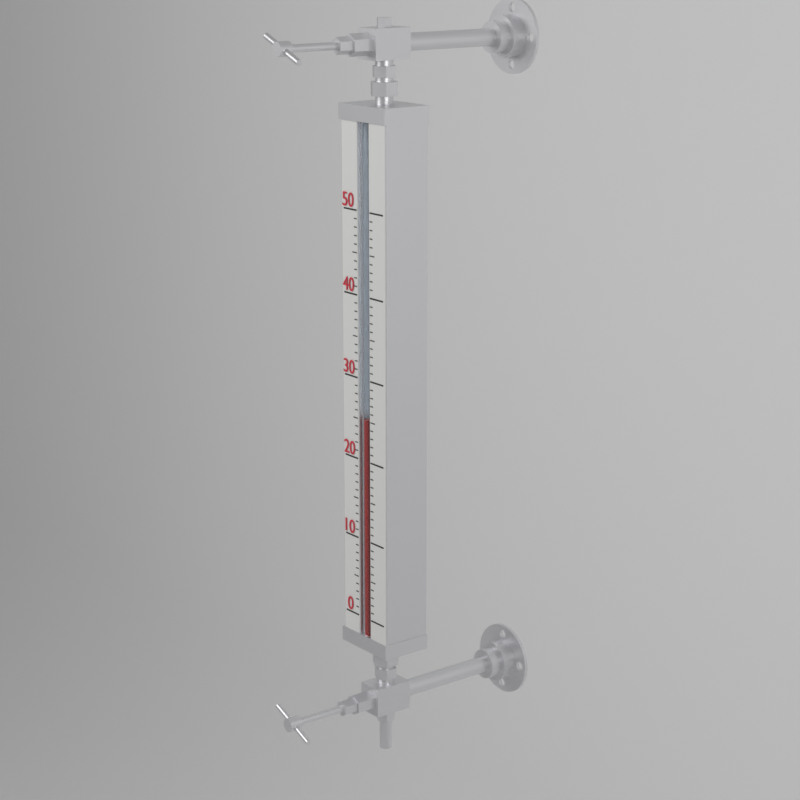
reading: 25 (no unit)
